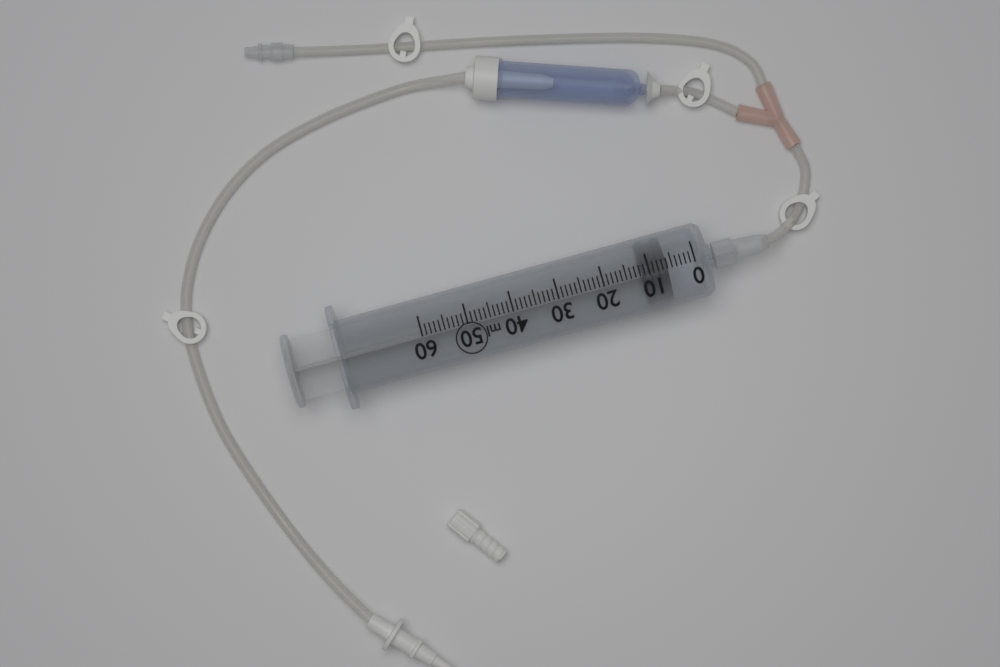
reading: 6 ml
